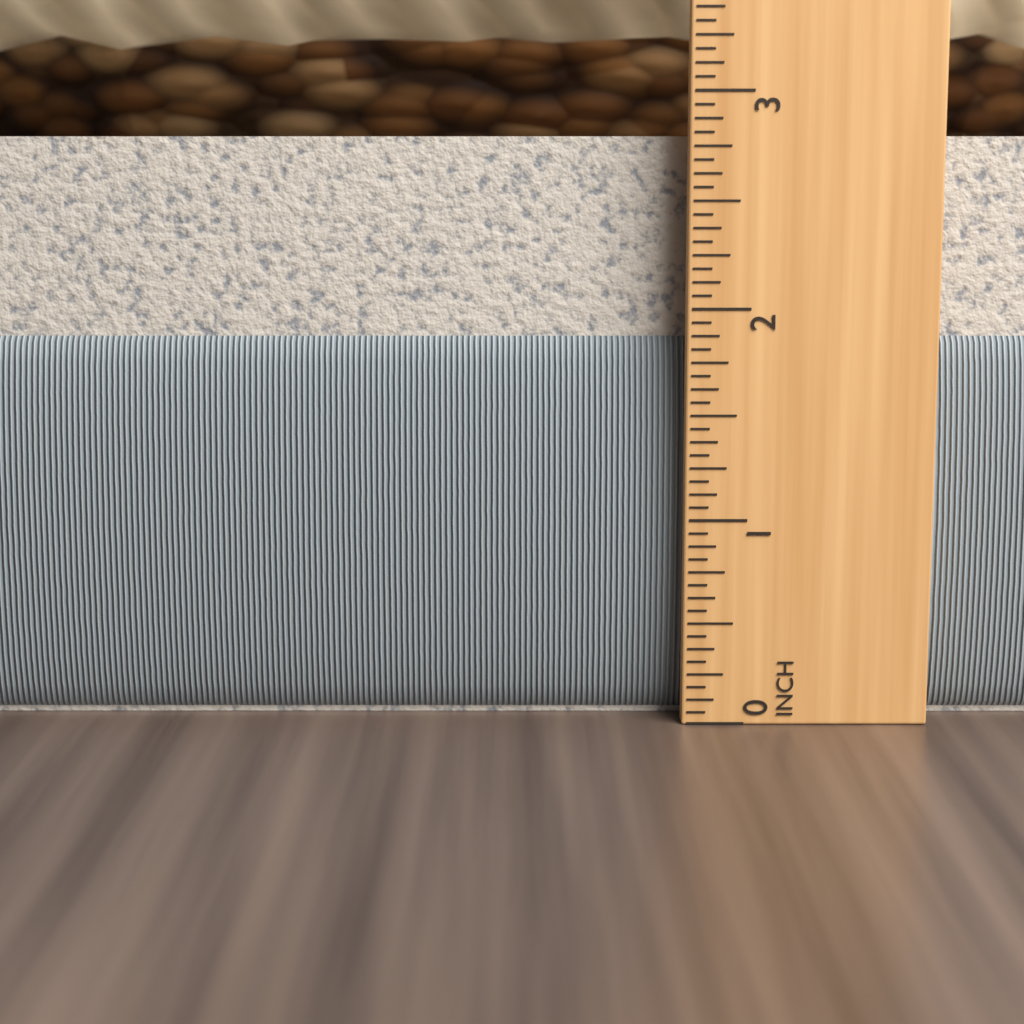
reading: 2.8125 in
